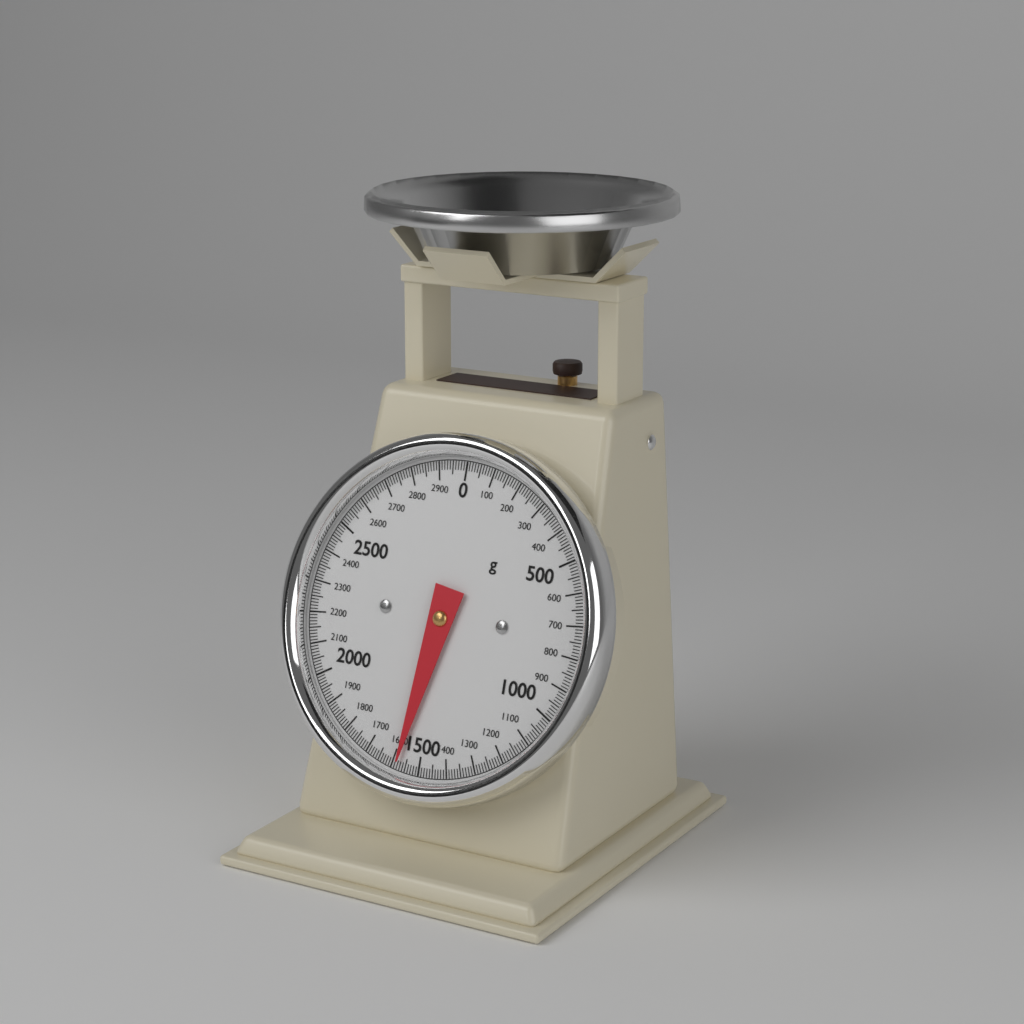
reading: 1580 g
